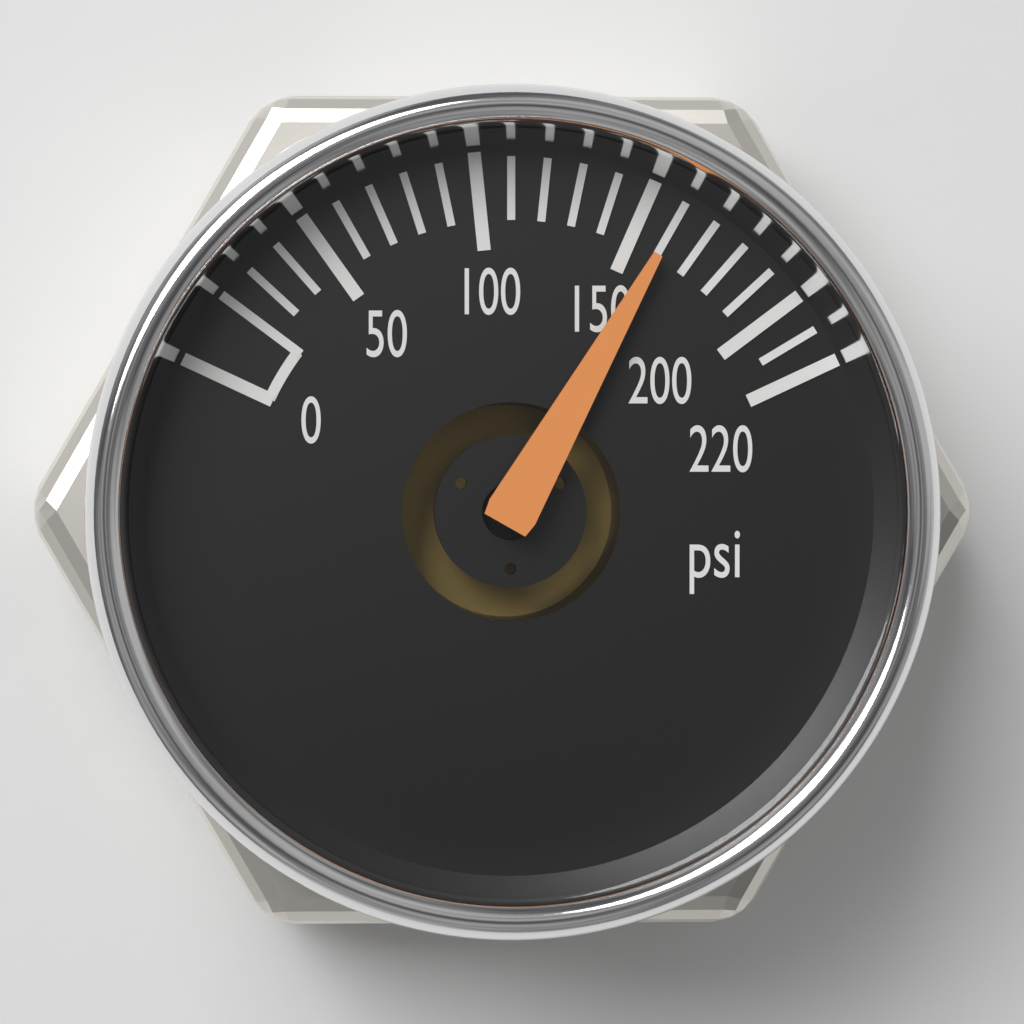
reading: 160 psi
